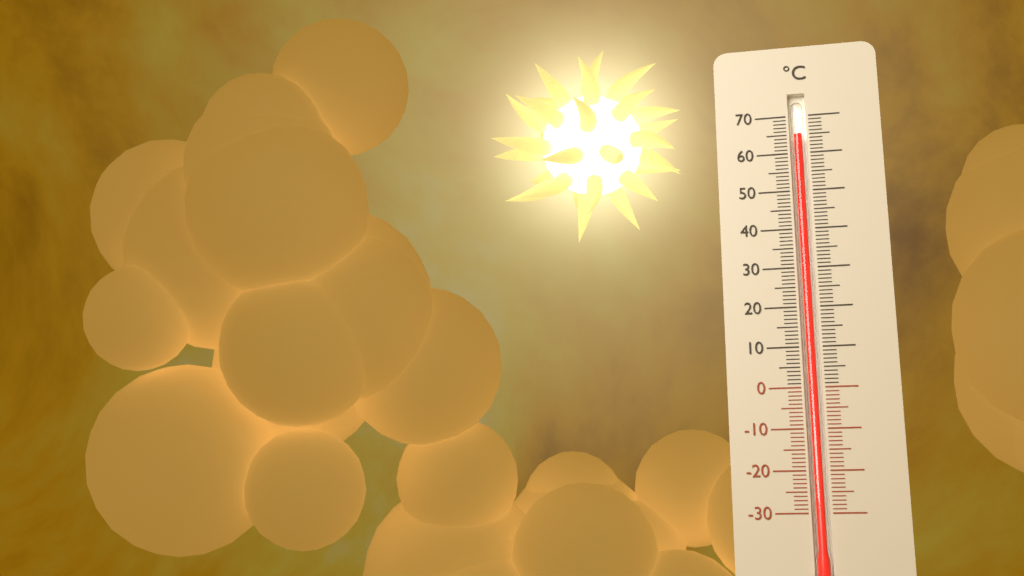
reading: 65 °C
